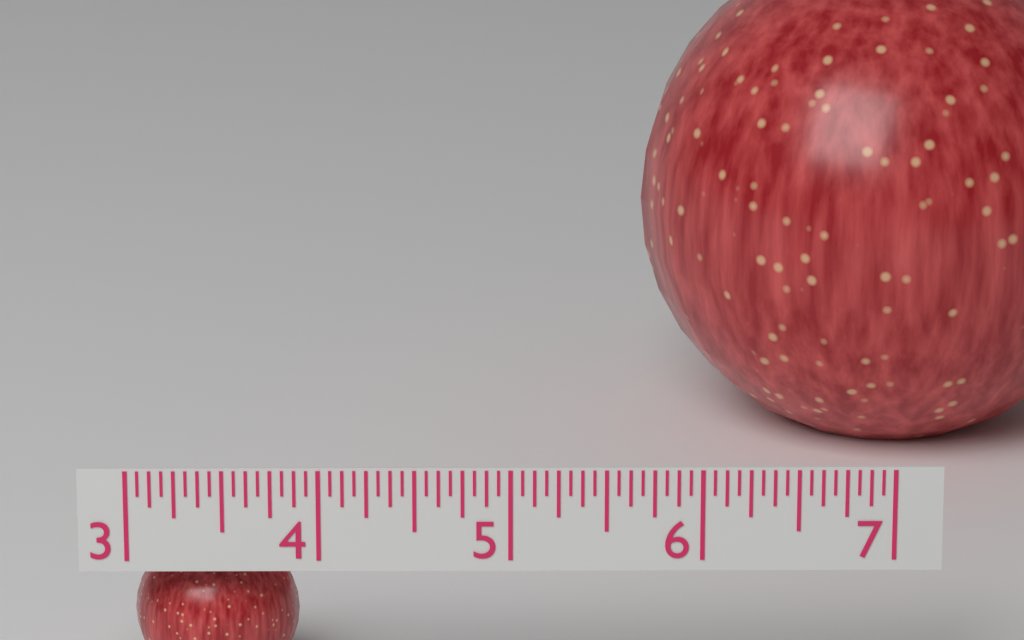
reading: 3.8750 (no unit)
